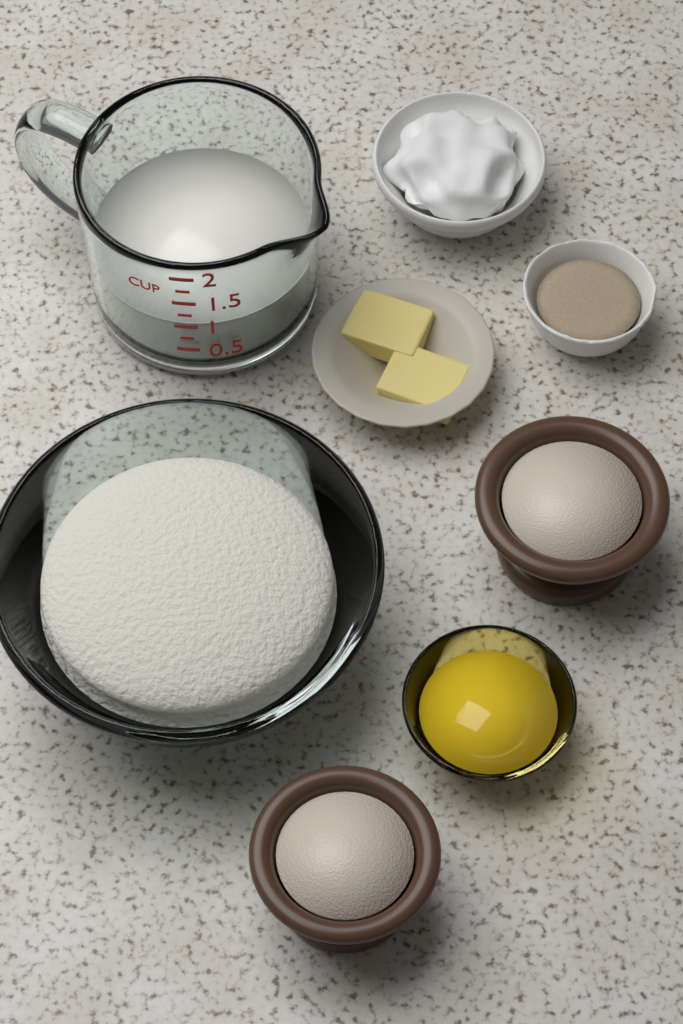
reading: 1.00 cup
